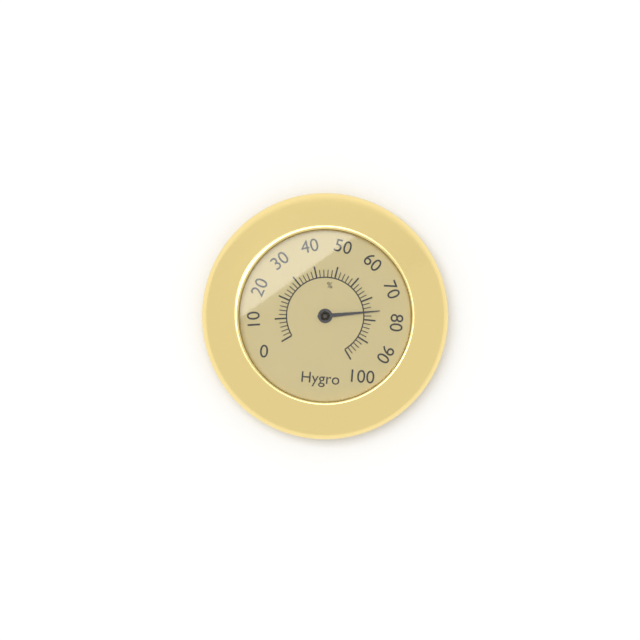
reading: 76 %
